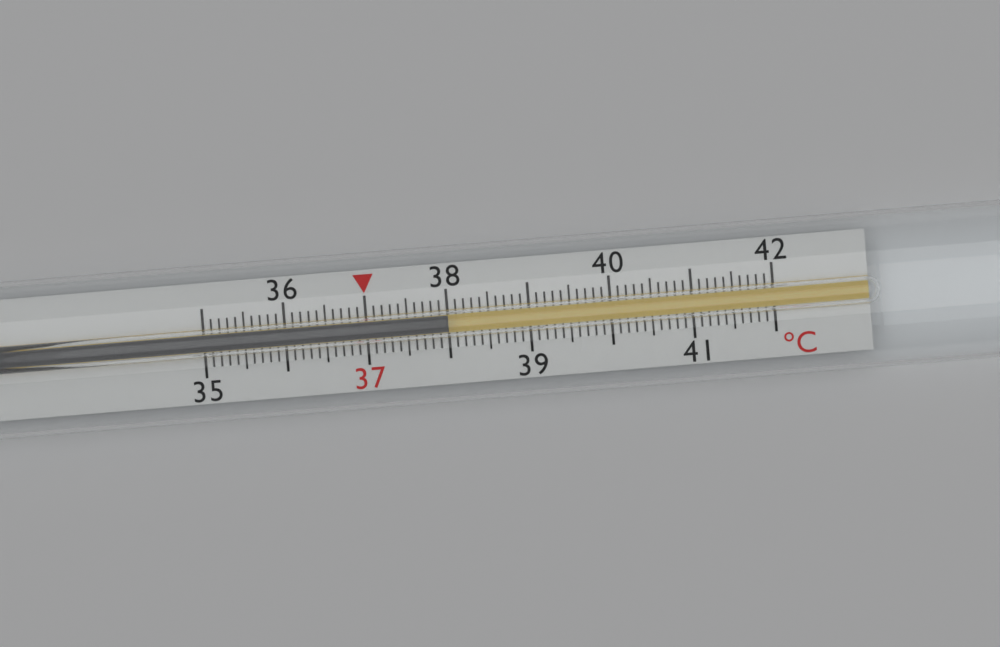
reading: 38.0 °C
